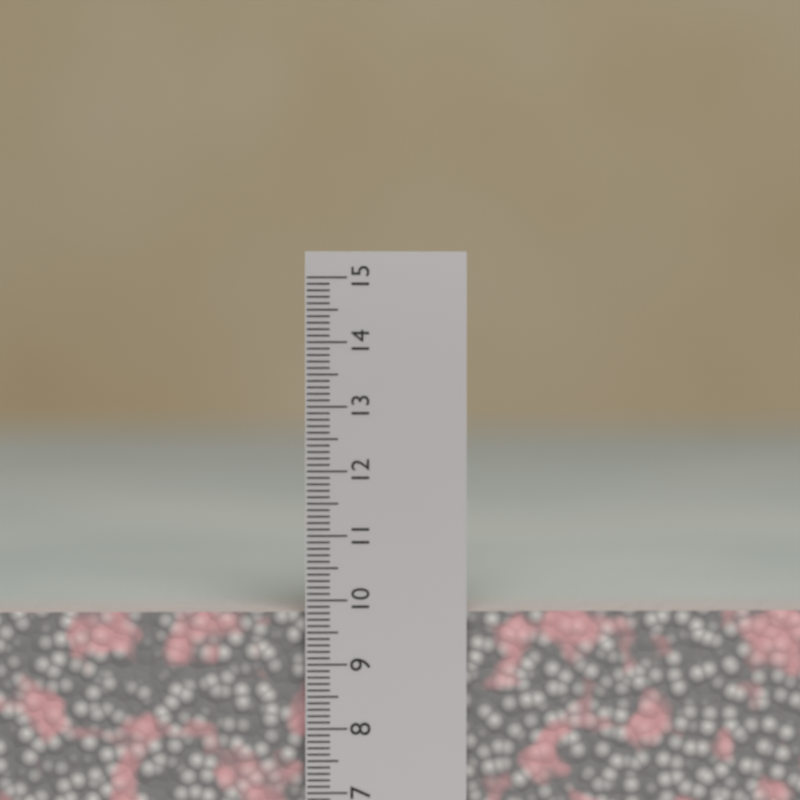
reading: 9.8 cm
